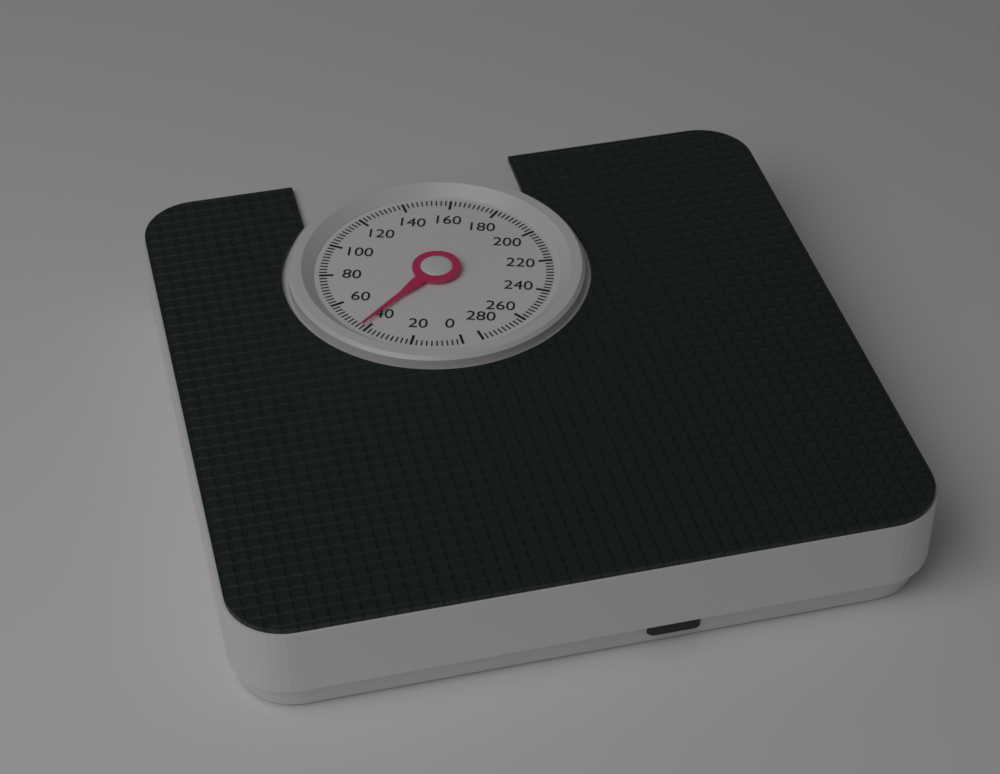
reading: 42 (no unit)
